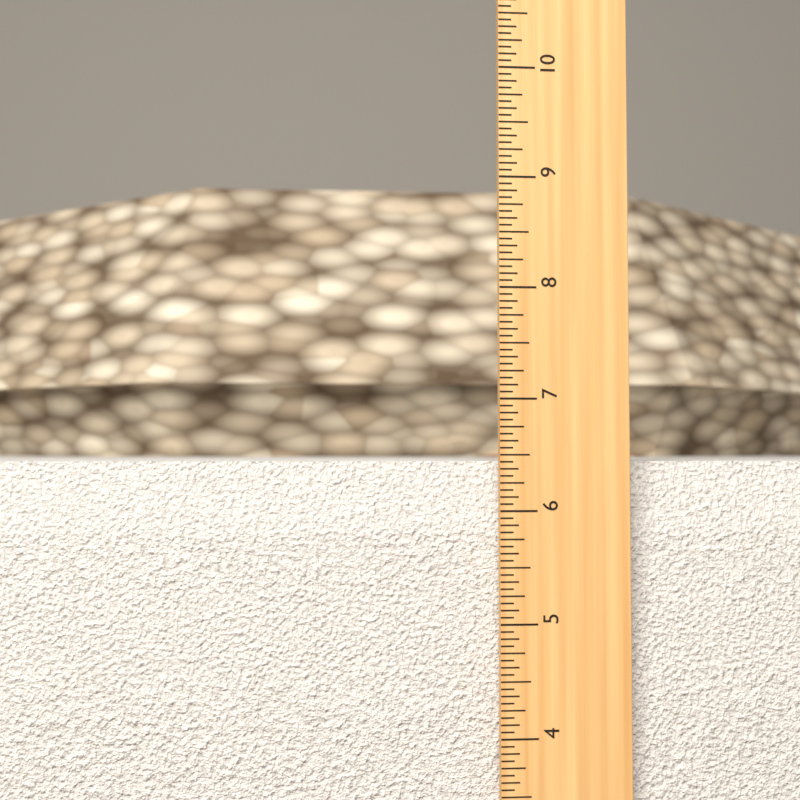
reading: 6.4375 in
